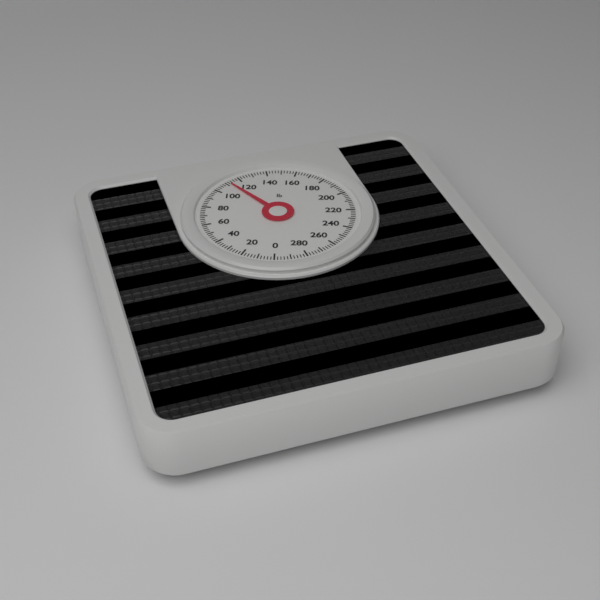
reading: 112 lb
